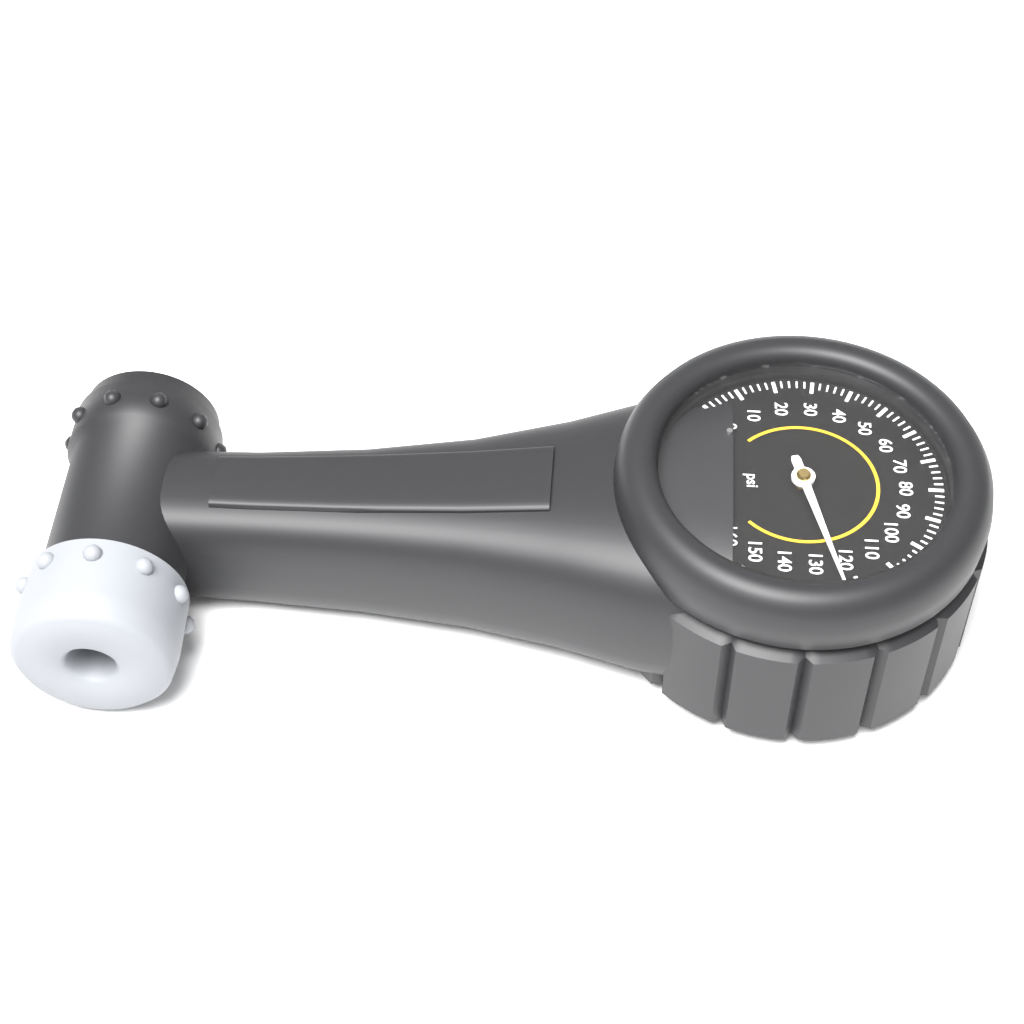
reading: 124 psi
